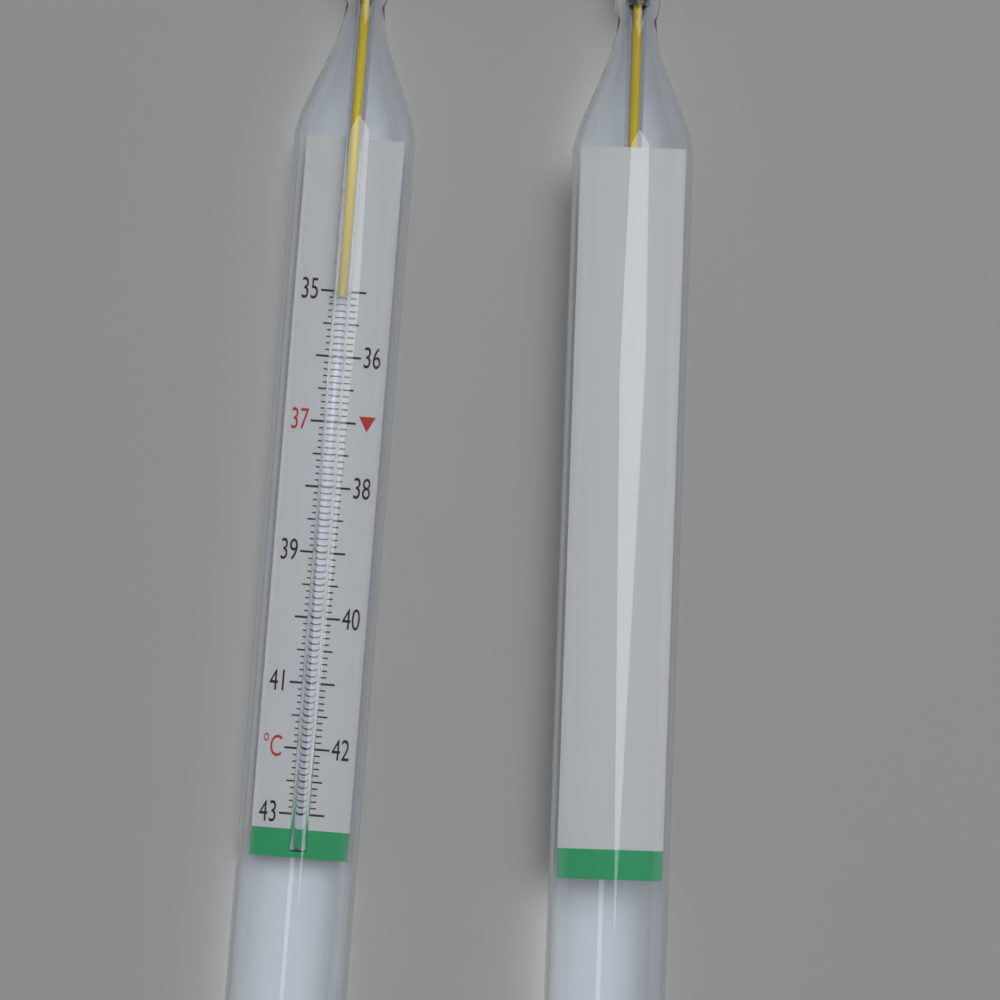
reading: 35.1 °C
